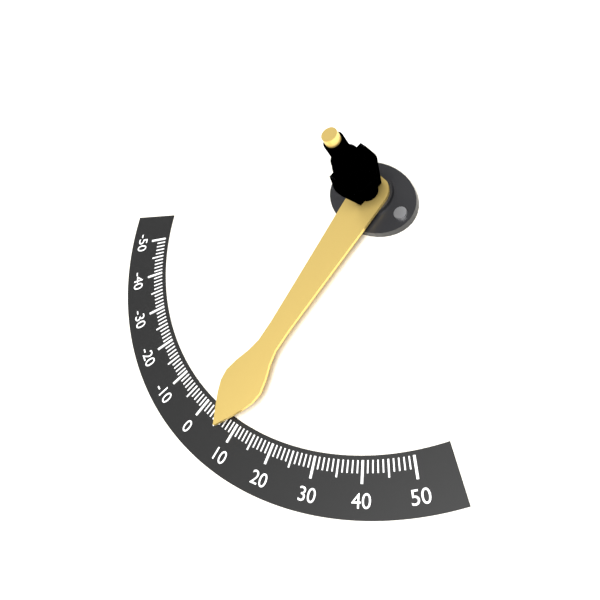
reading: 7 (no unit)
